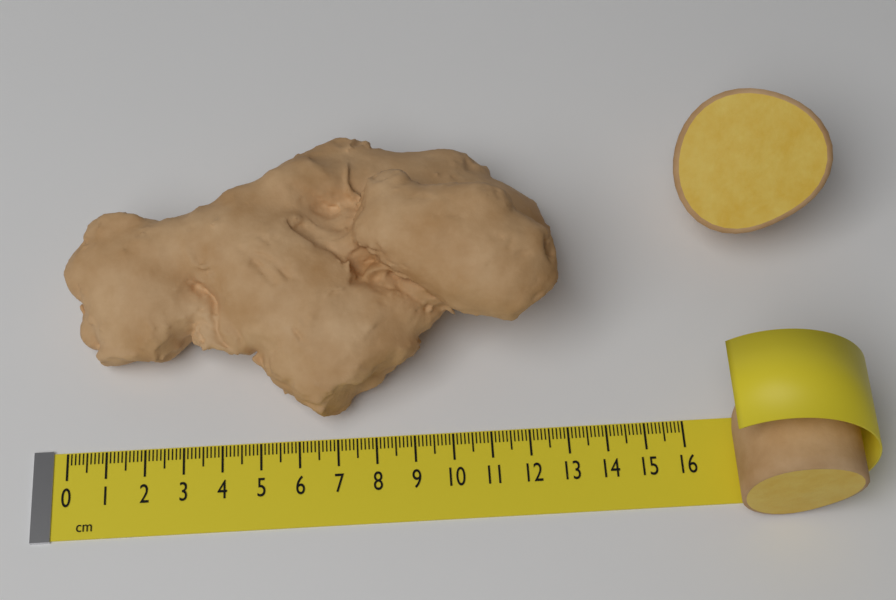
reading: 13.0 cm
